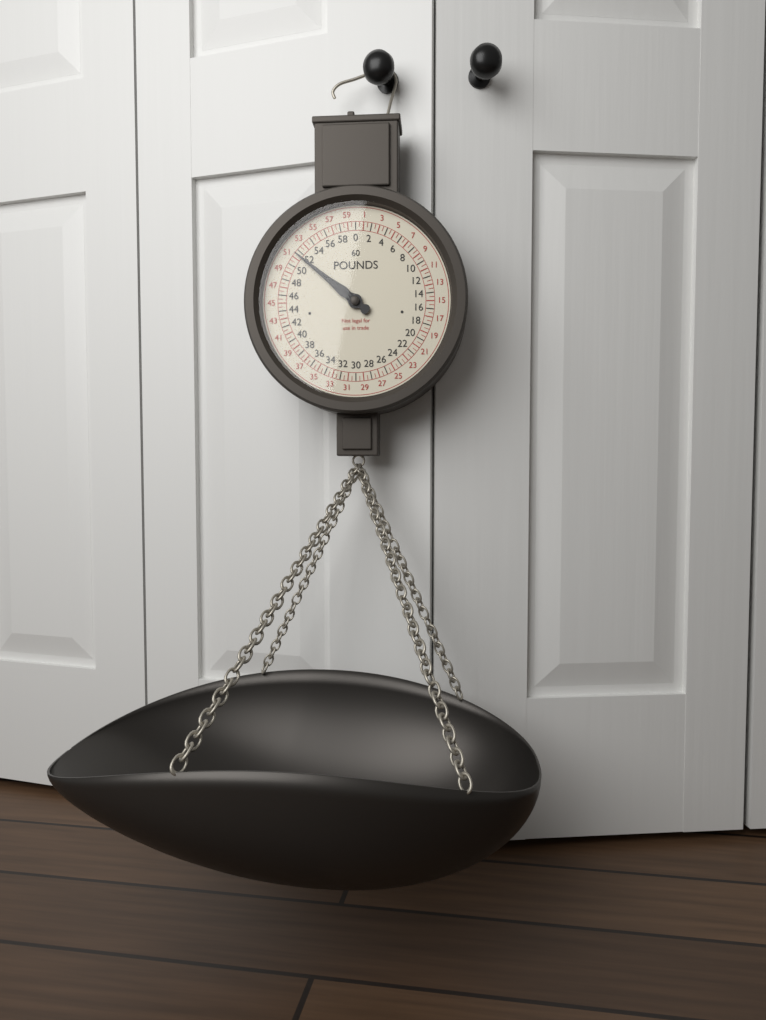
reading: 51.5 lb
